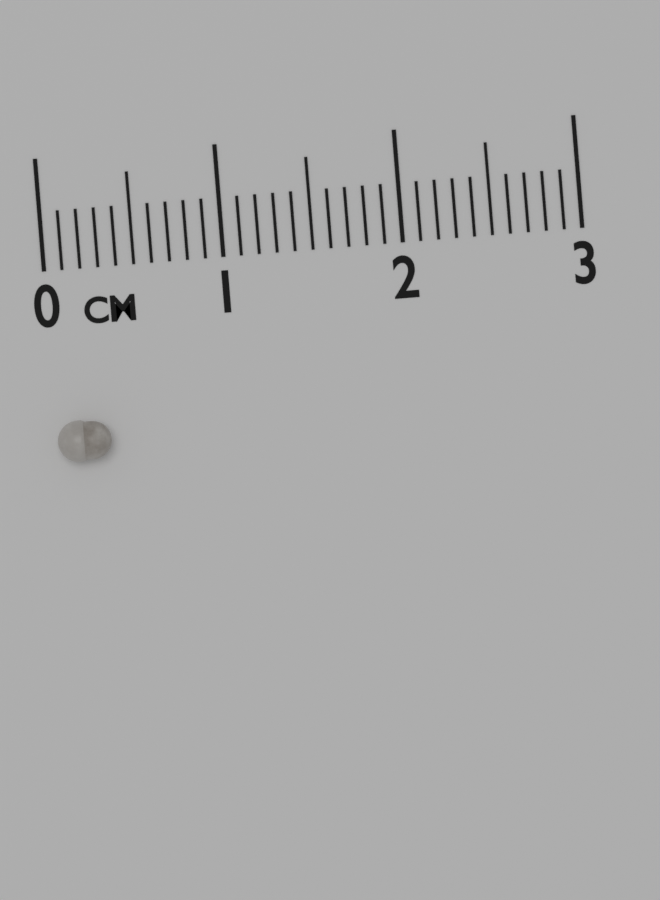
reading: 0.3 cm
